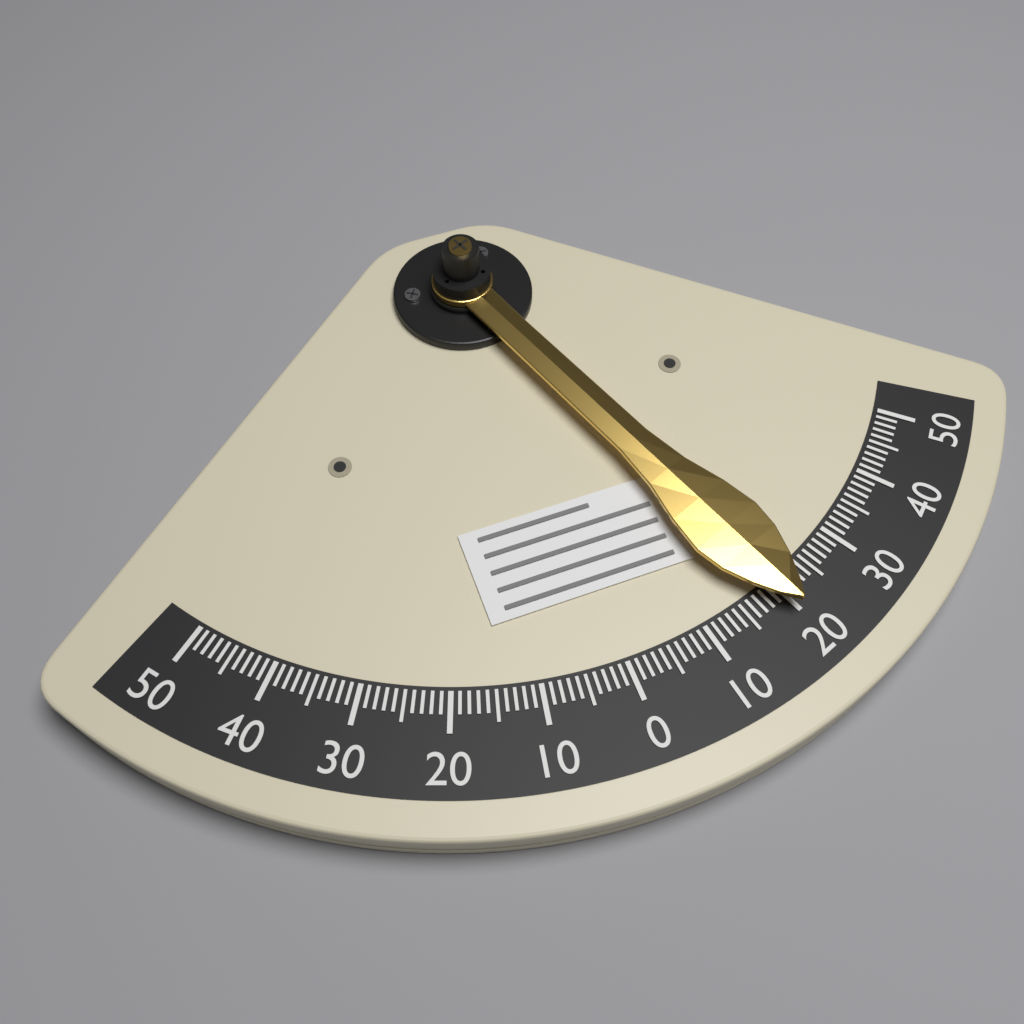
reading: -20 (no unit)
